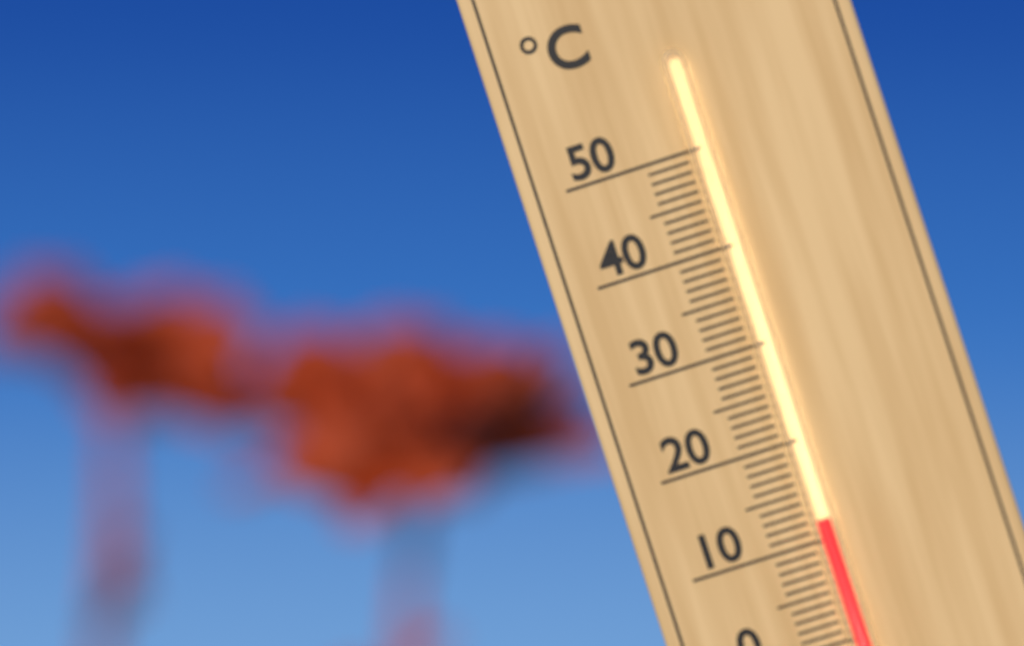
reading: 12 °C
